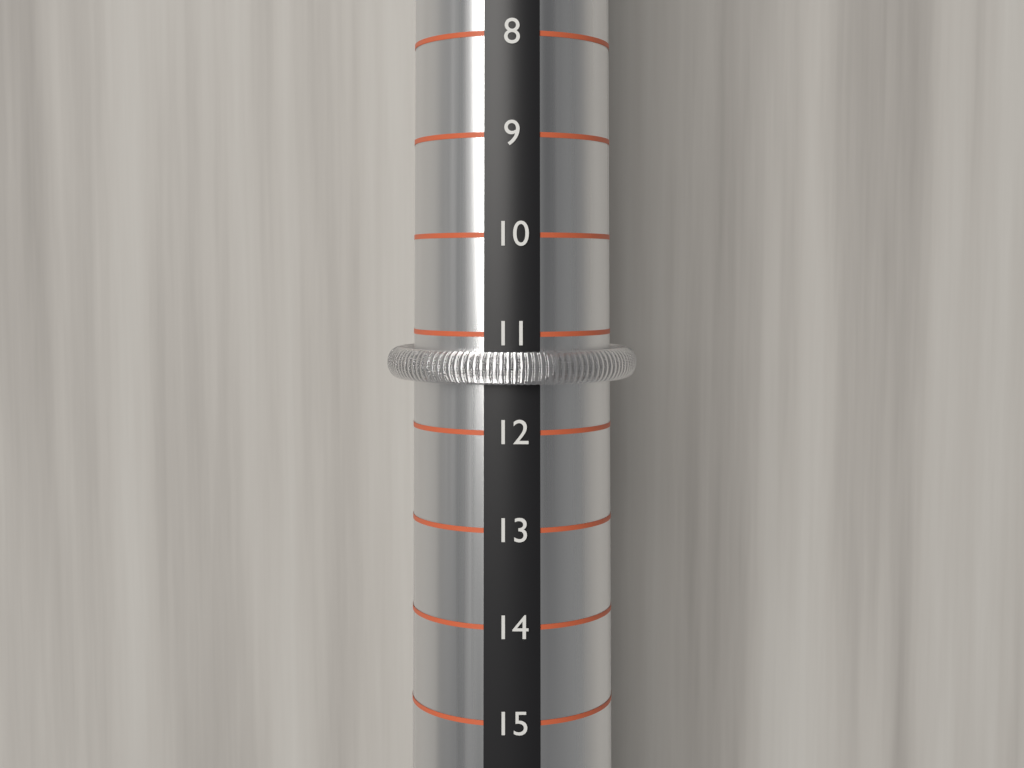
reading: 11.5 (no unit)
